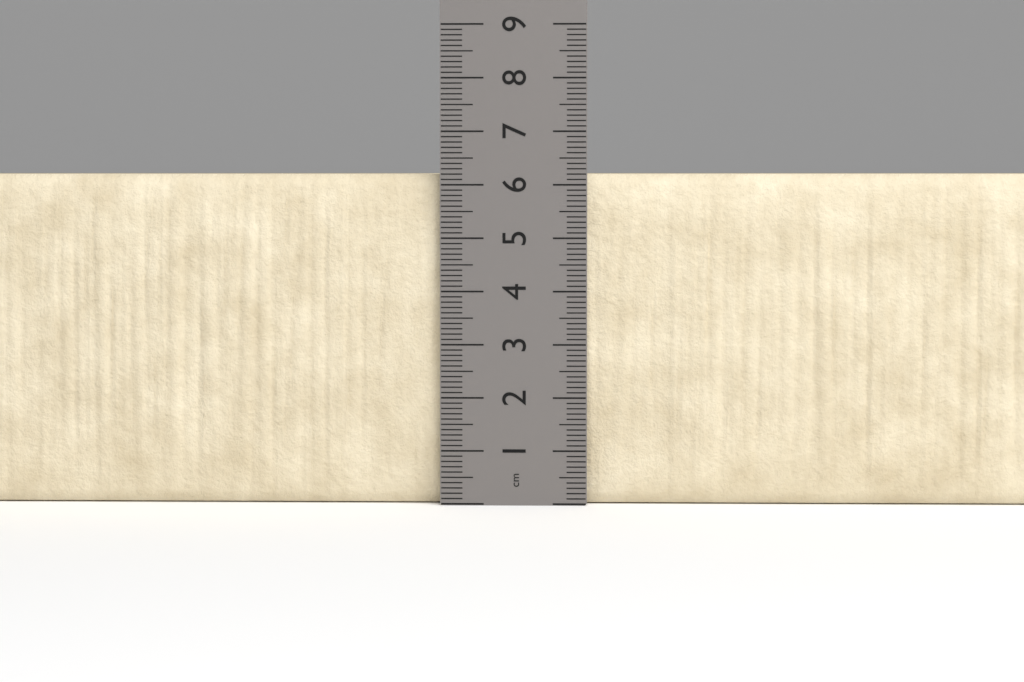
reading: 6.2 cm
